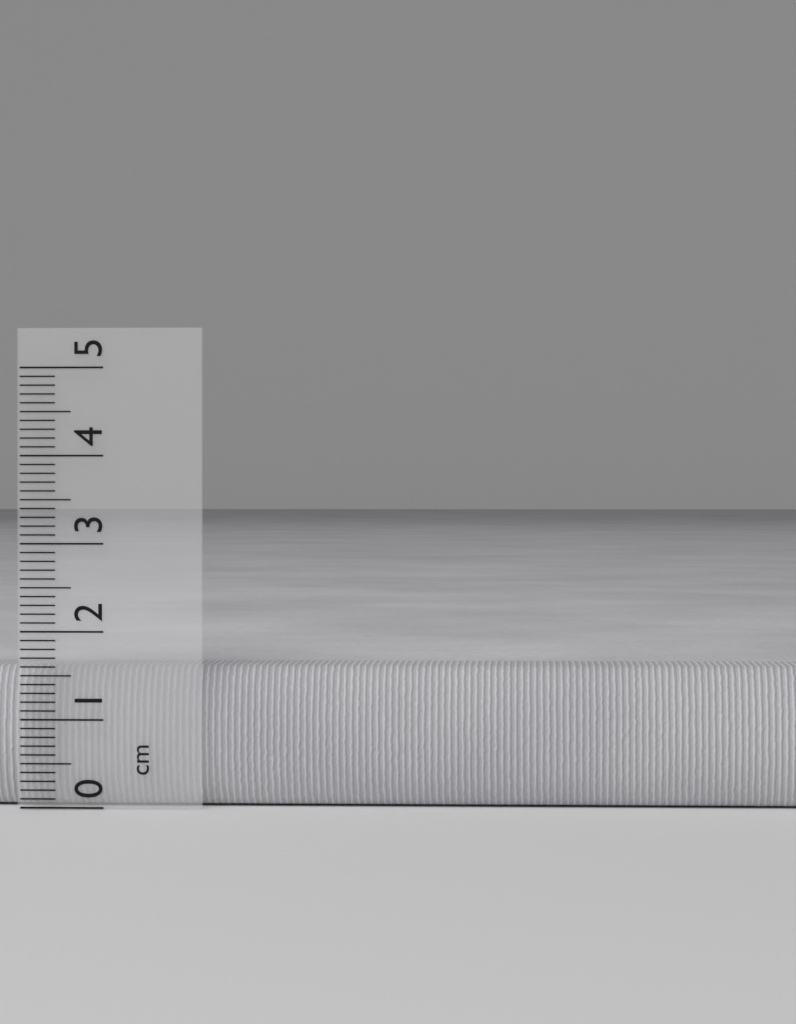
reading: 1.6 cm
